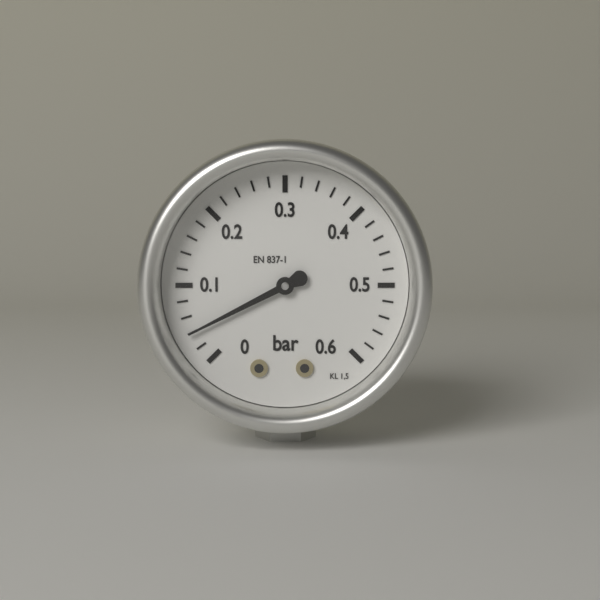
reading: 0.04 bar
